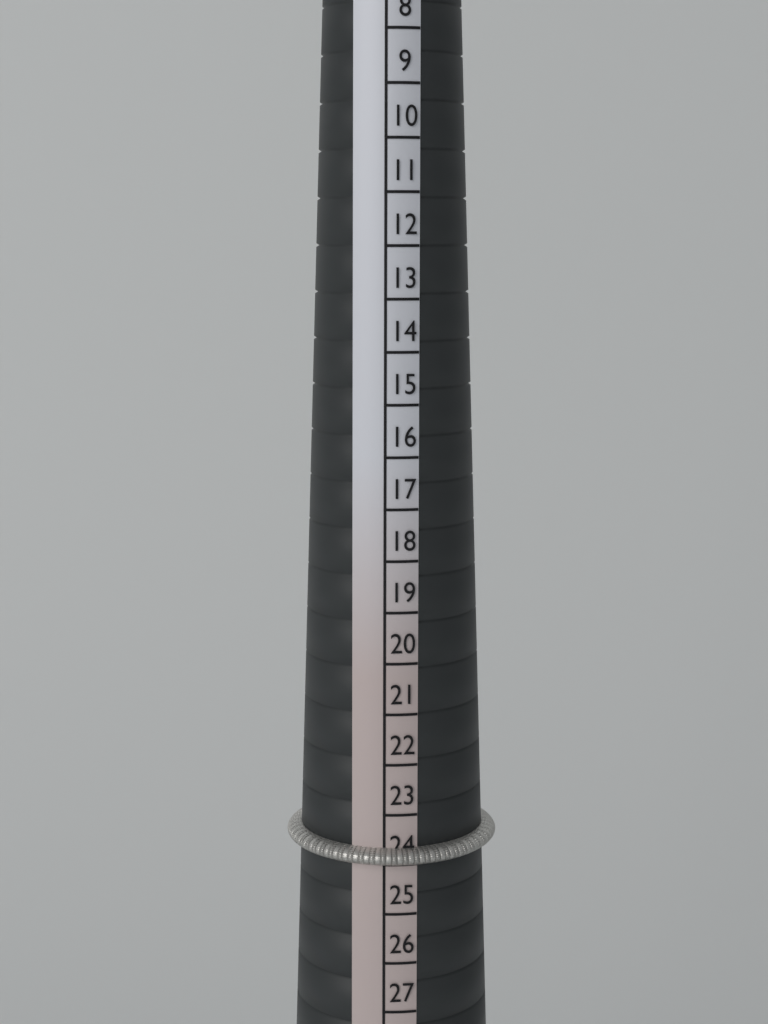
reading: 24 (no unit)
